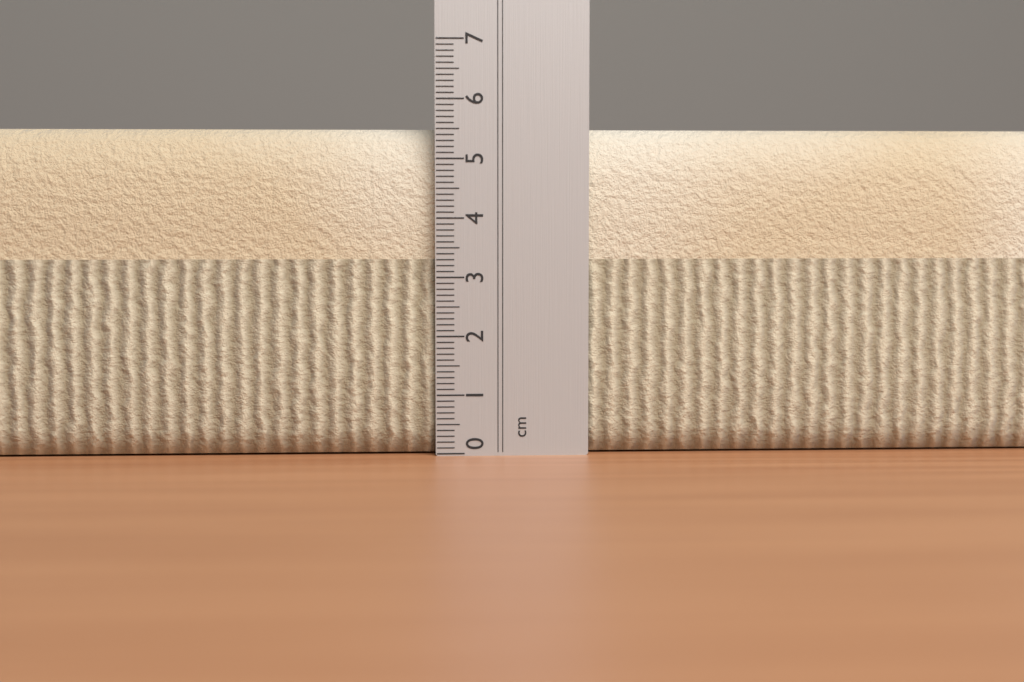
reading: 5.5 cm
